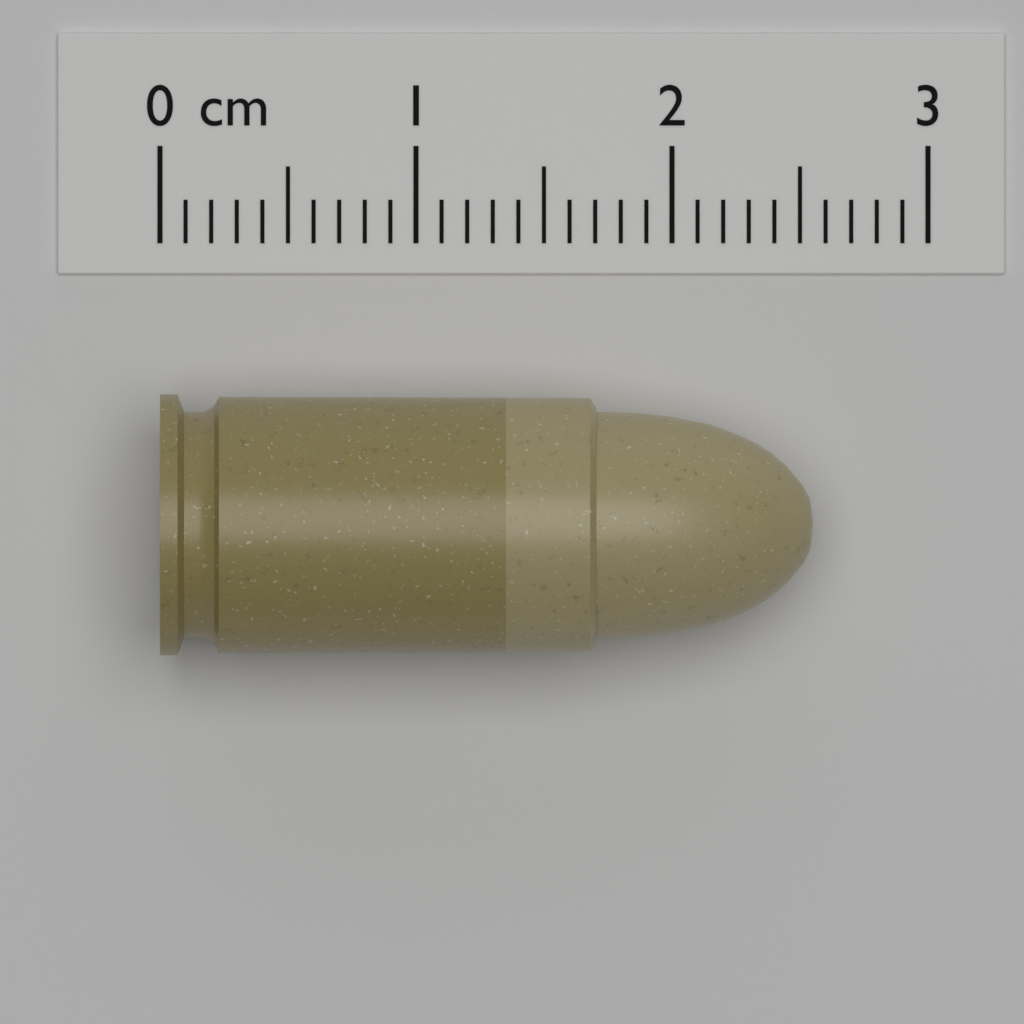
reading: 2.55 cm
